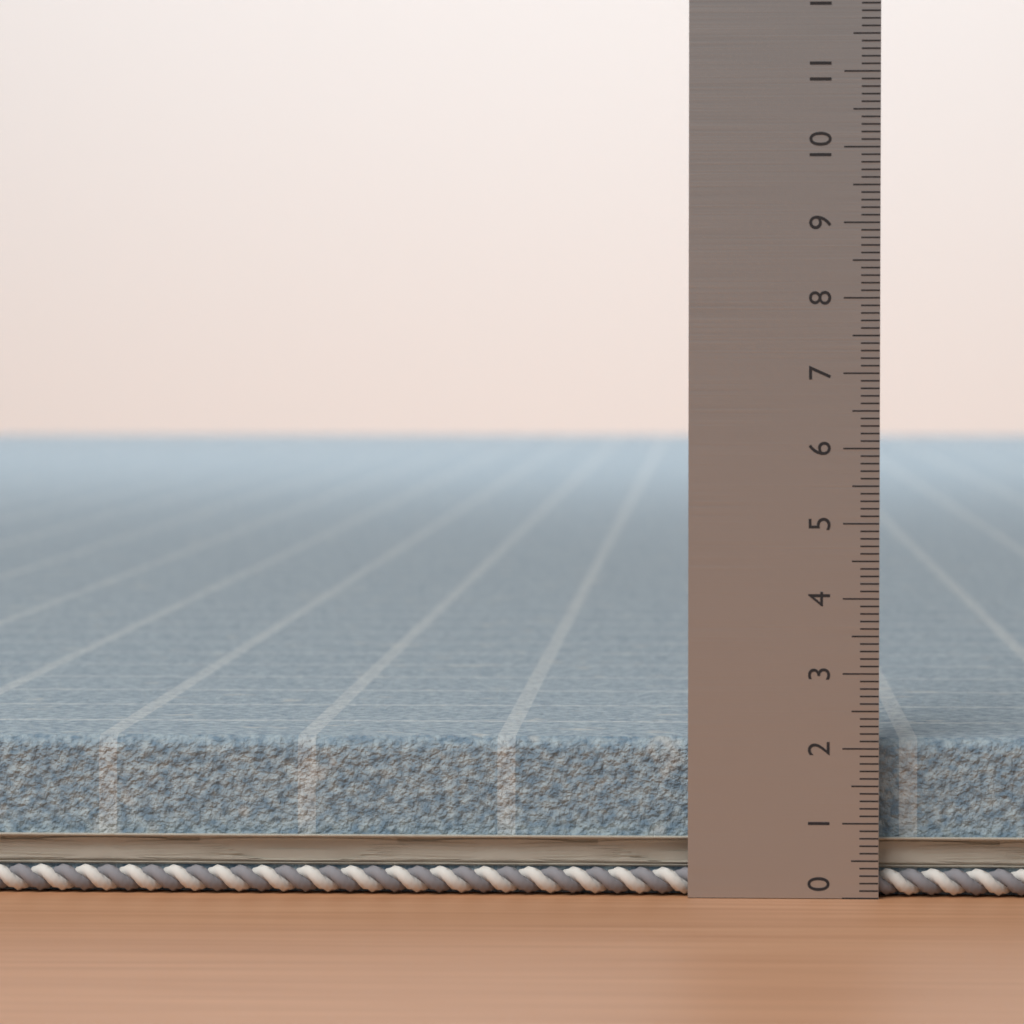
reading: 2.1 (no unit)
